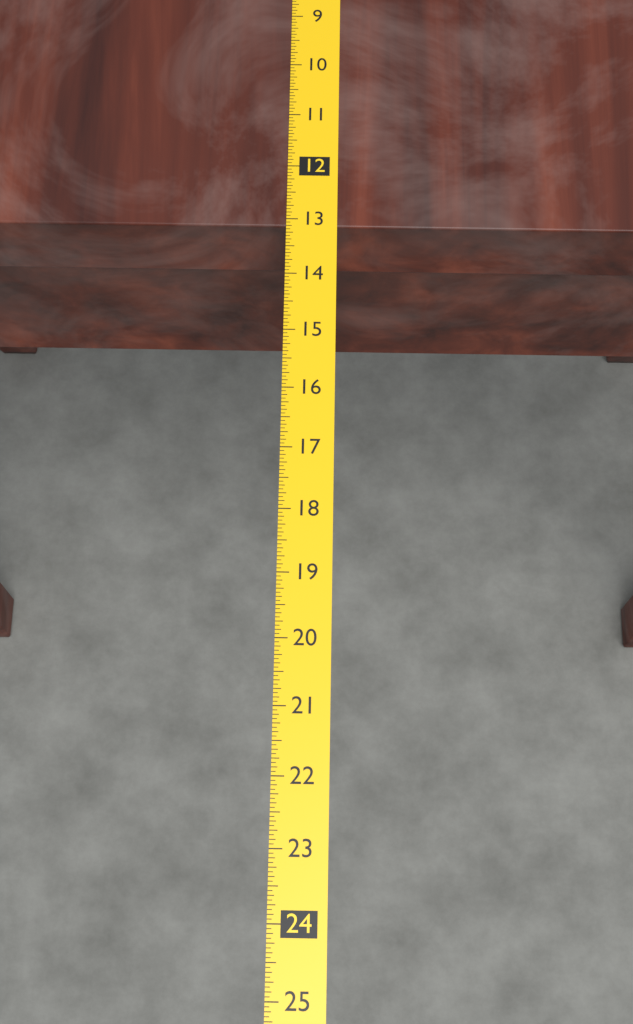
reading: 13.1250 (no unit)
